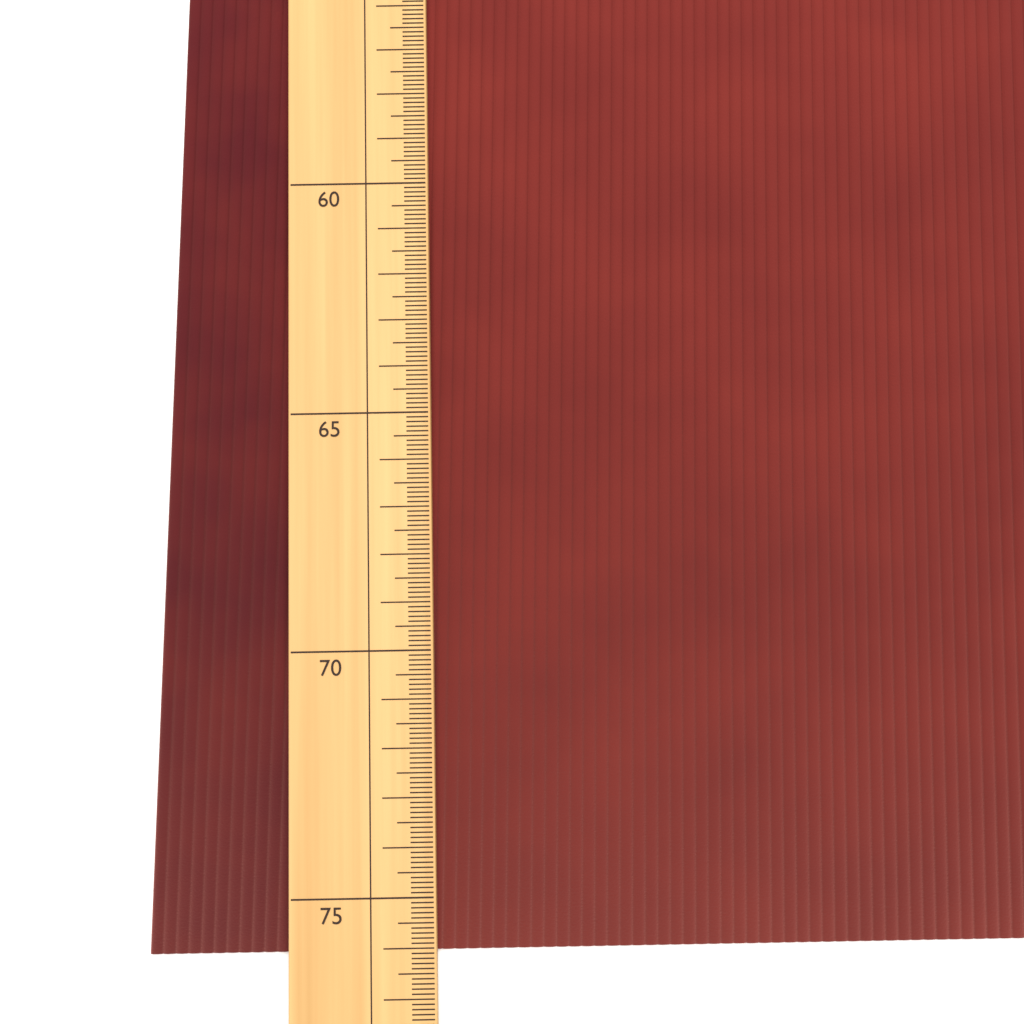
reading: 76.1 (no unit)
